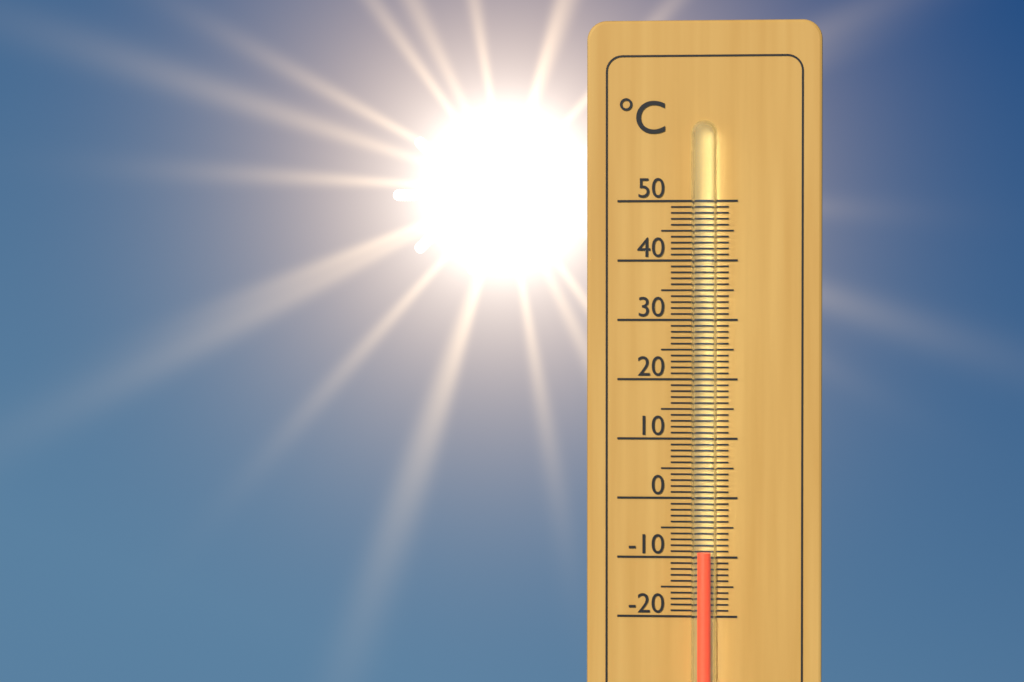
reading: -9 °C
